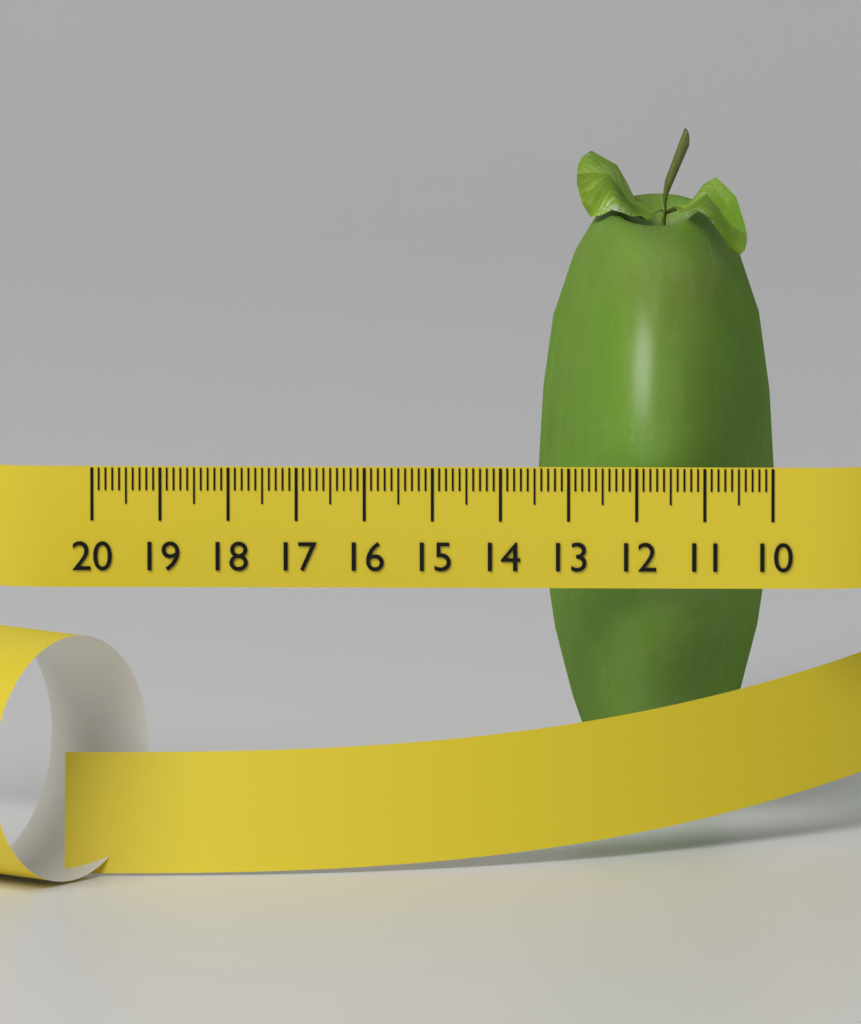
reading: 13.5 (no unit)
